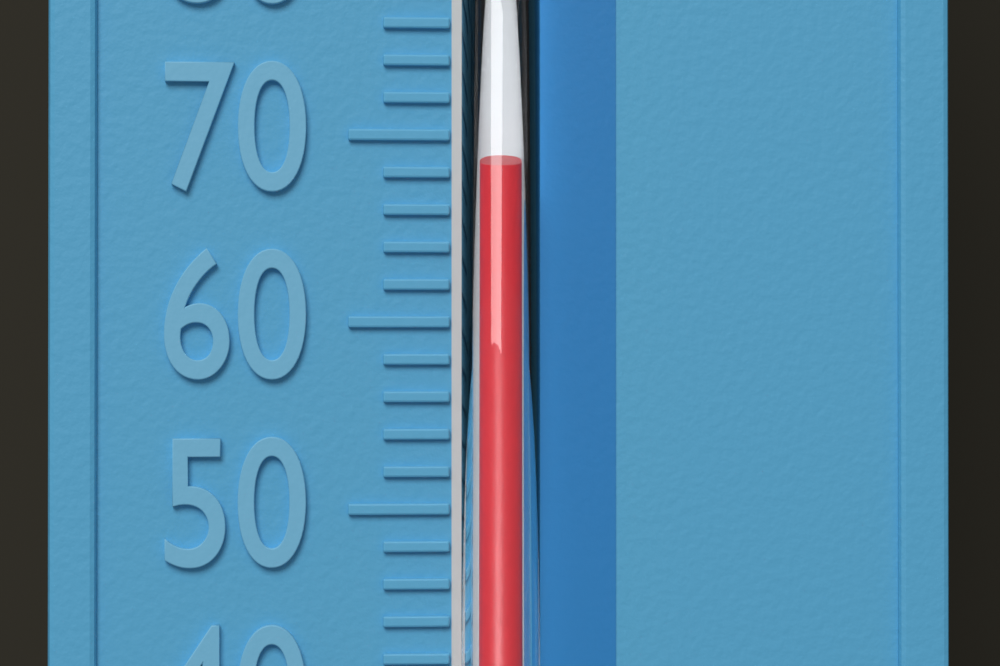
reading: 68 °F
